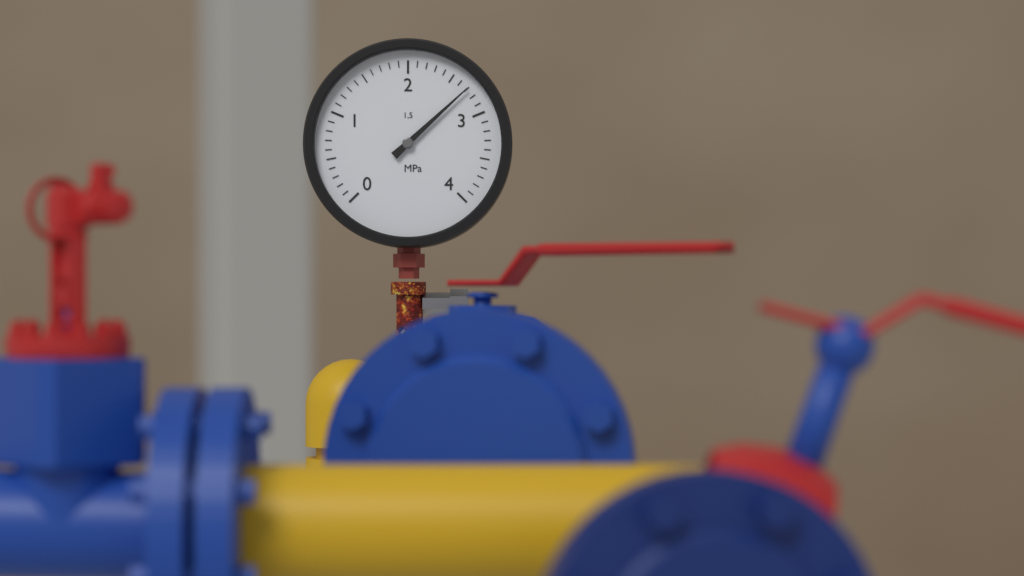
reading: 2.7 MPa
